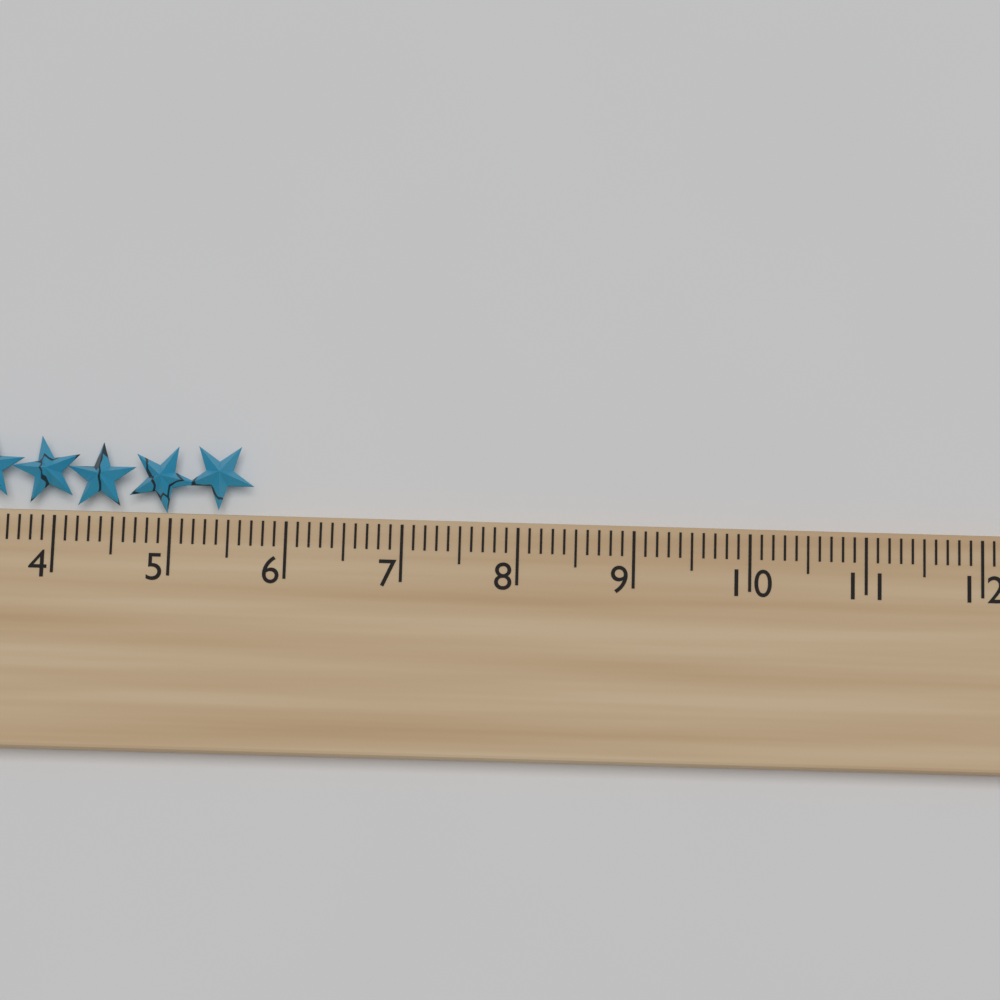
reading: 5.7 cm
